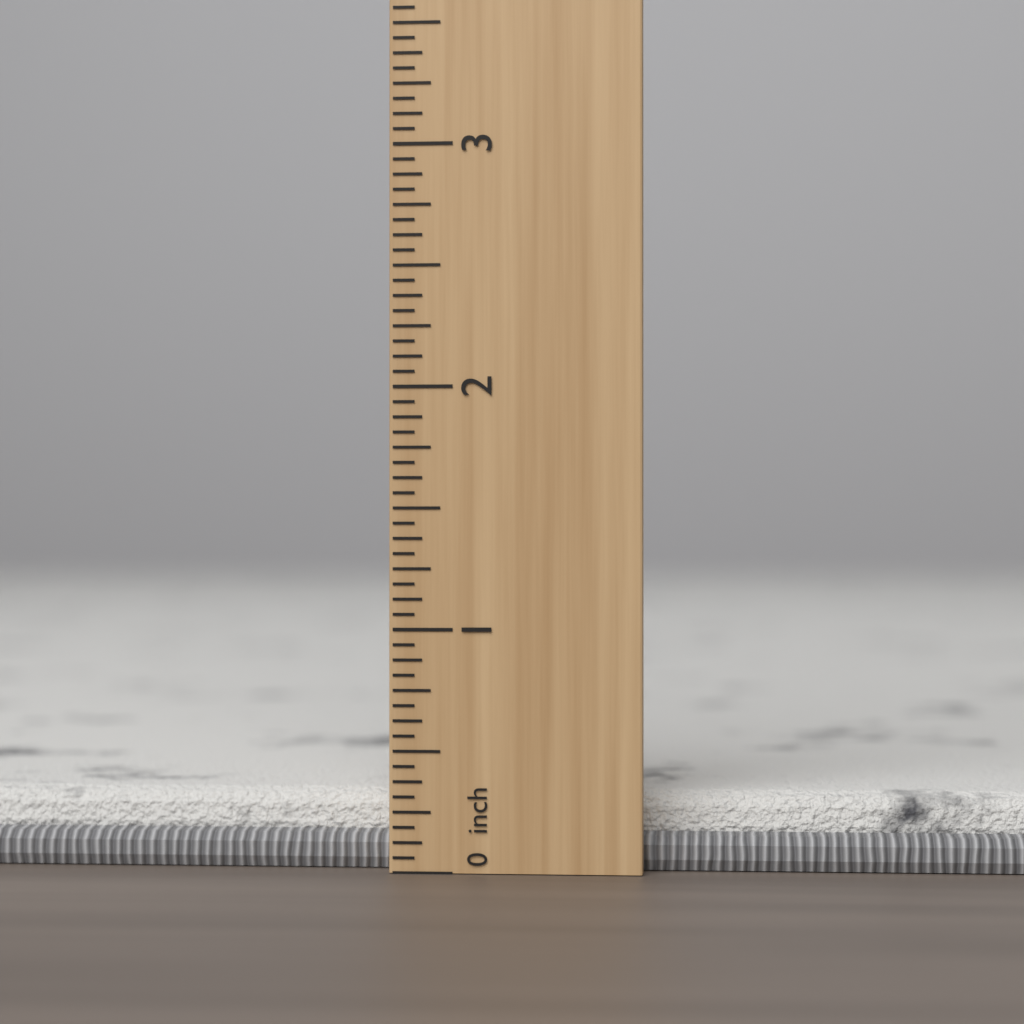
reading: 0.3125 inch
